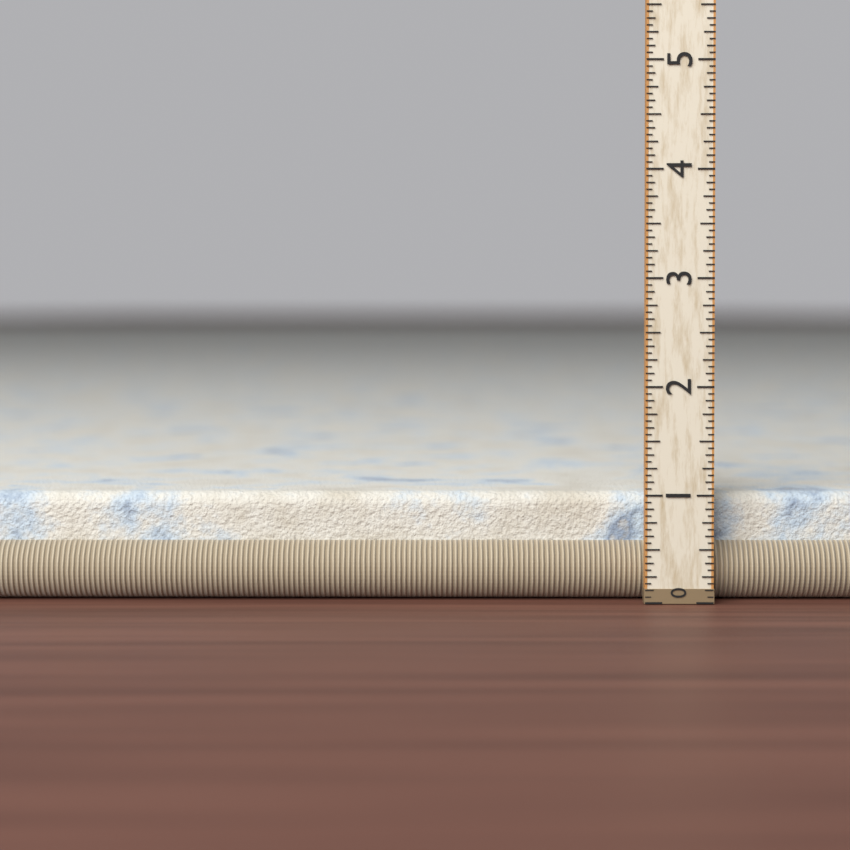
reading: 1.0000 (no unit)
